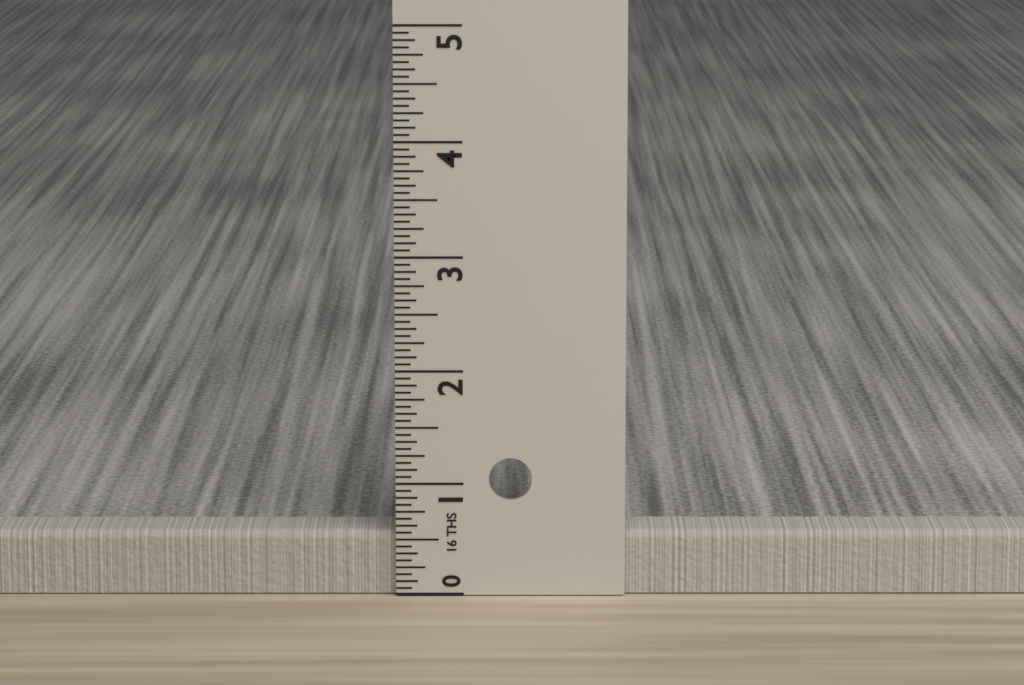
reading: 0.5625 in
